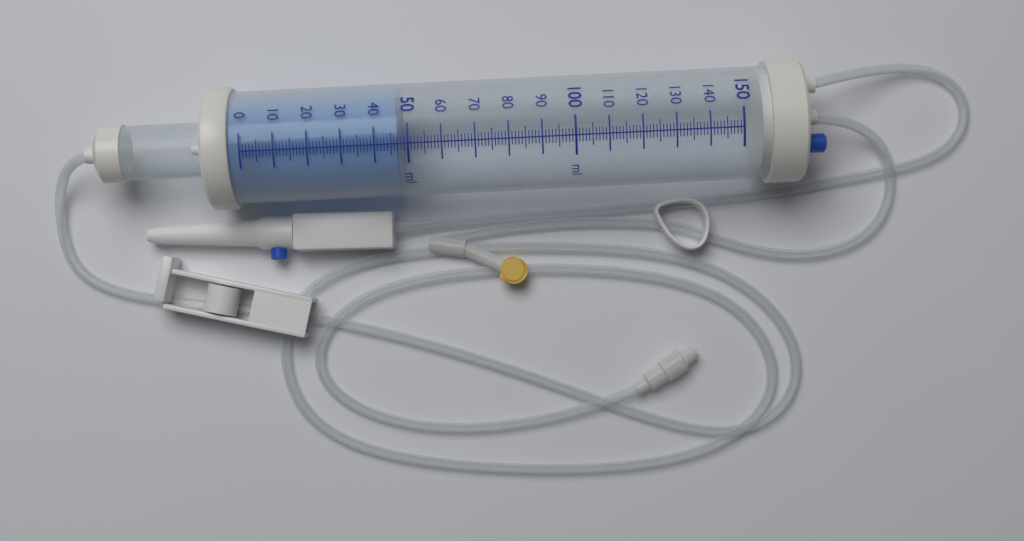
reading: 47 ml
